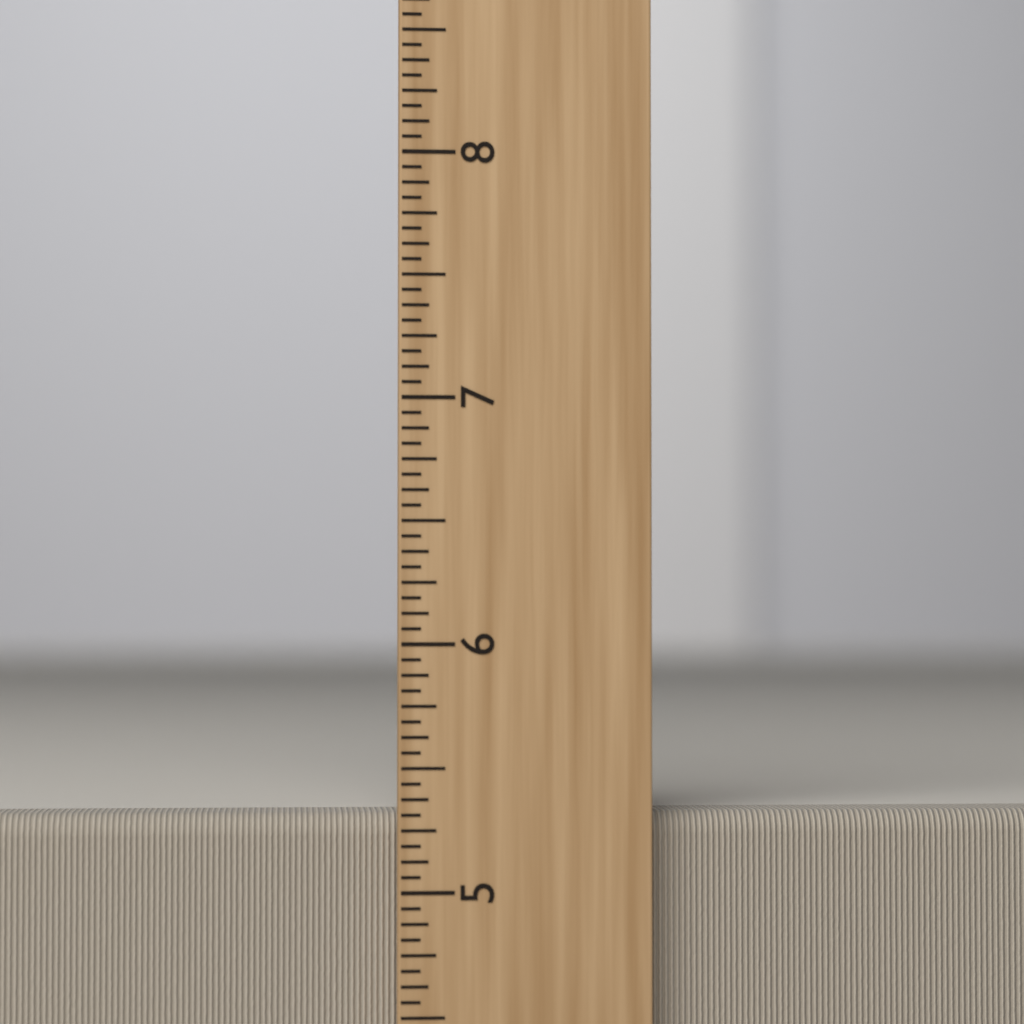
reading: 5.3125 inch
